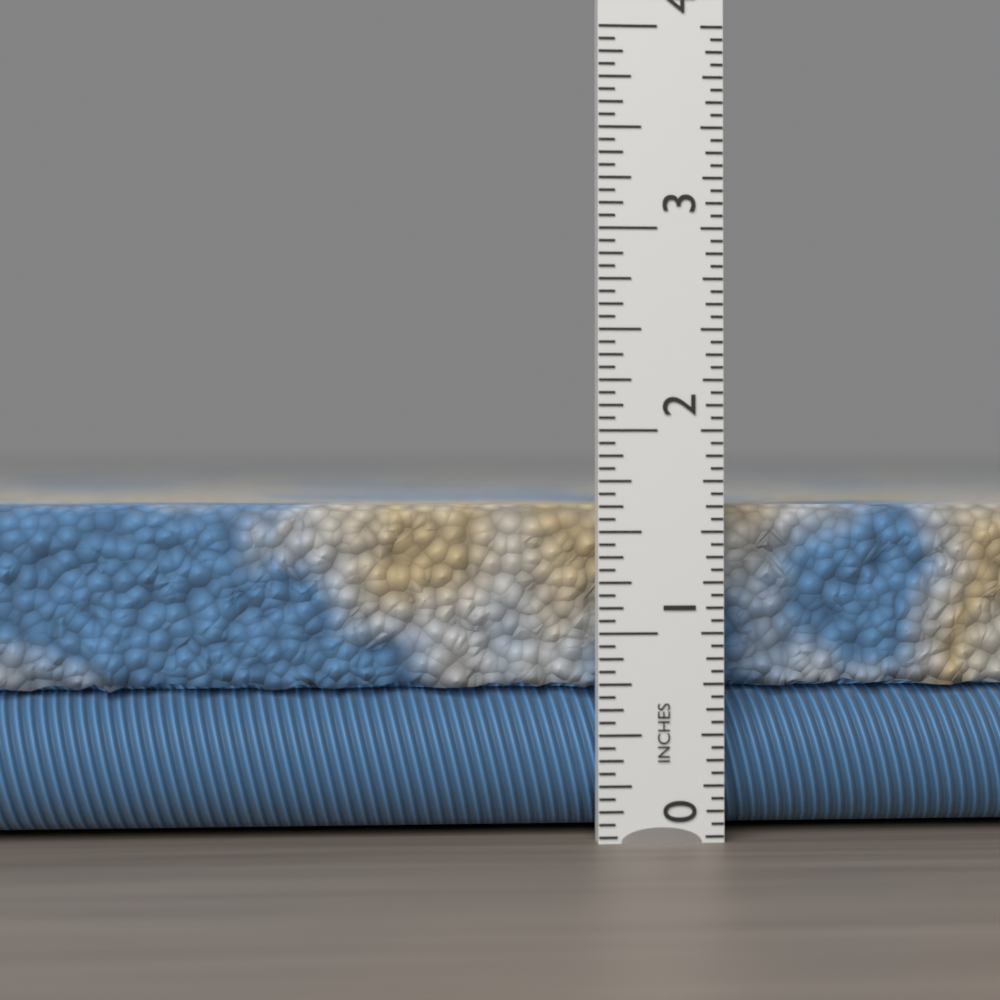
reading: 1.6250 in
